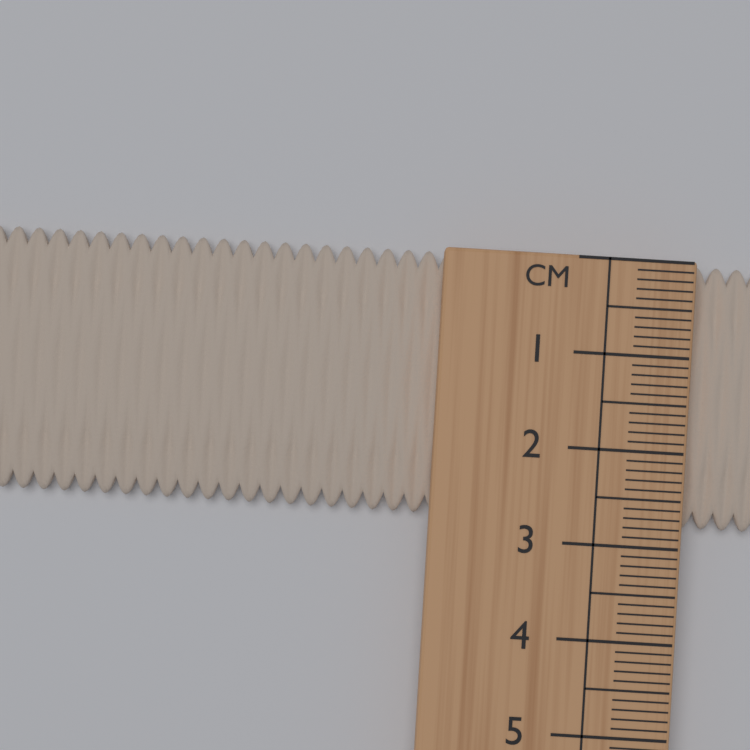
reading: 2.8 cm
